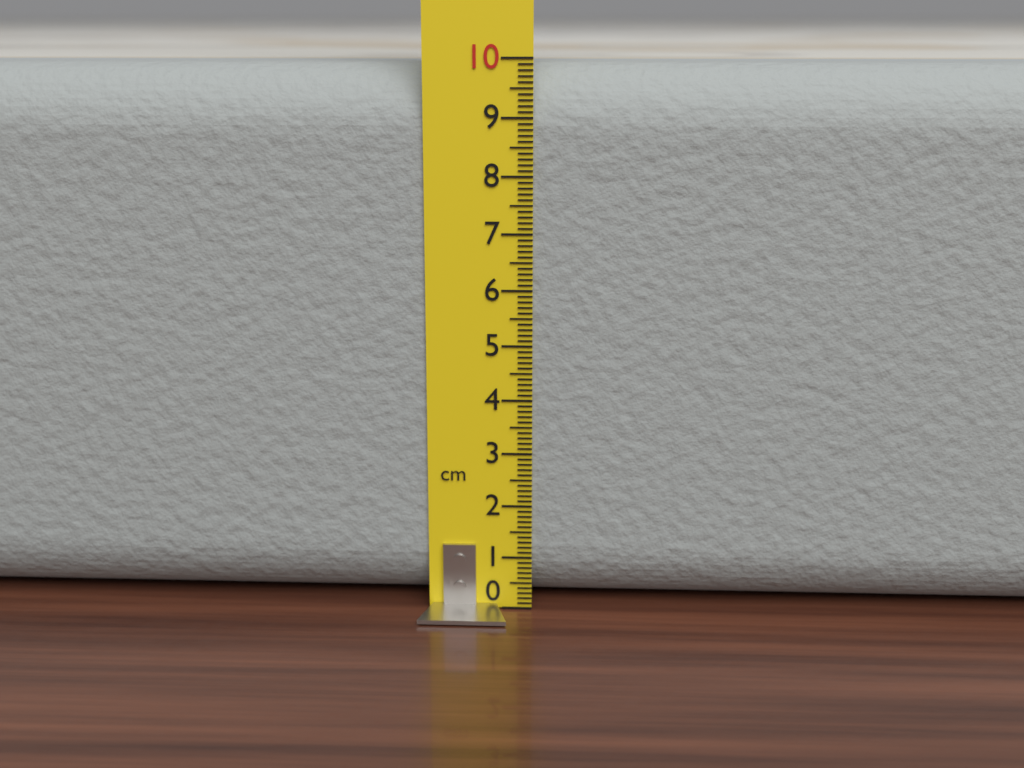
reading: 9.9 cm
